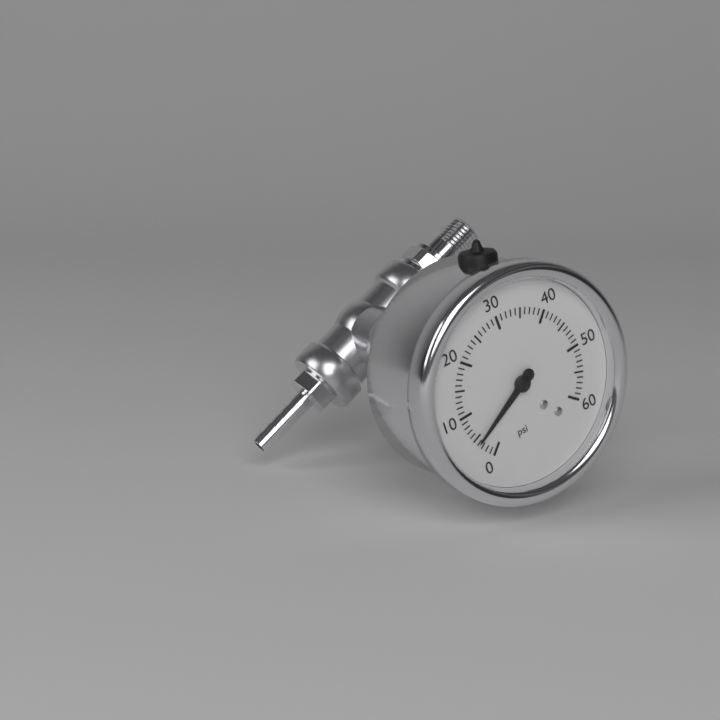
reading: 4 psi
